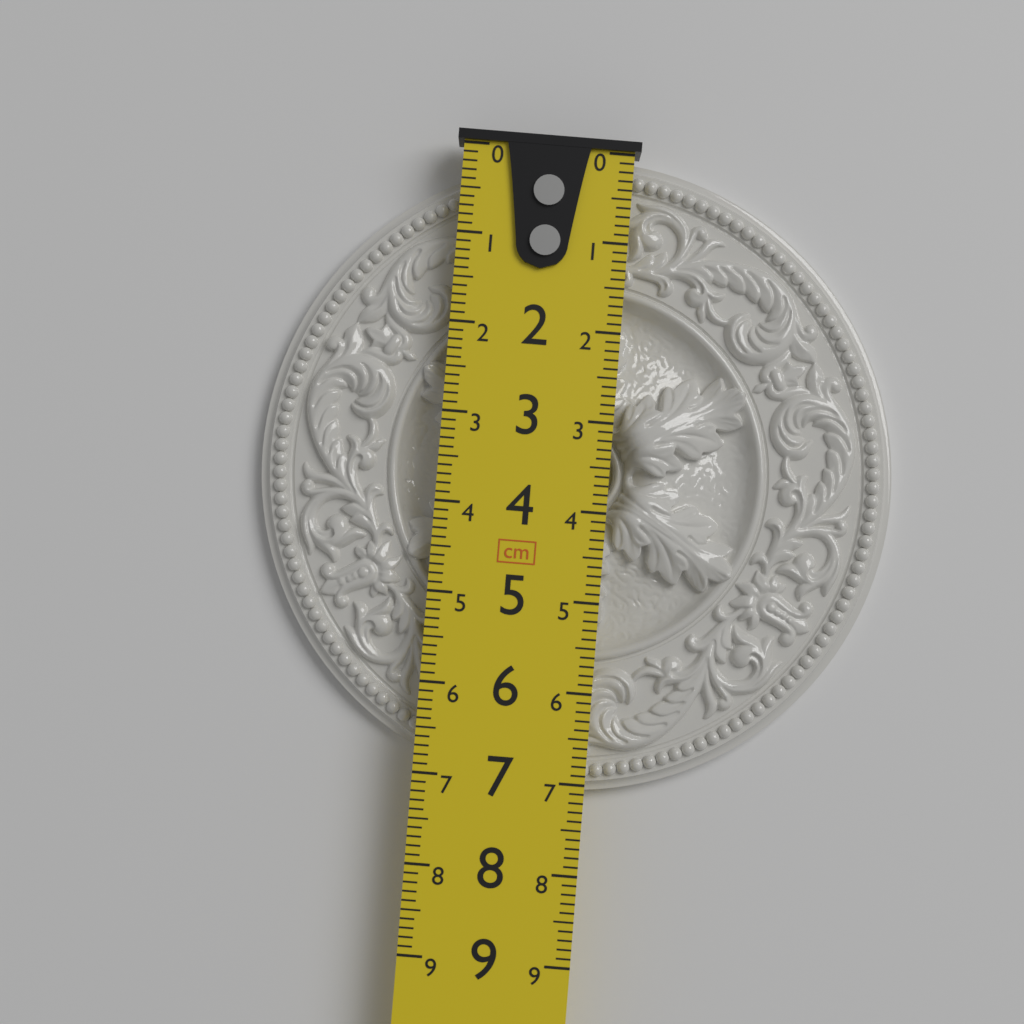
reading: 7.1 cm
